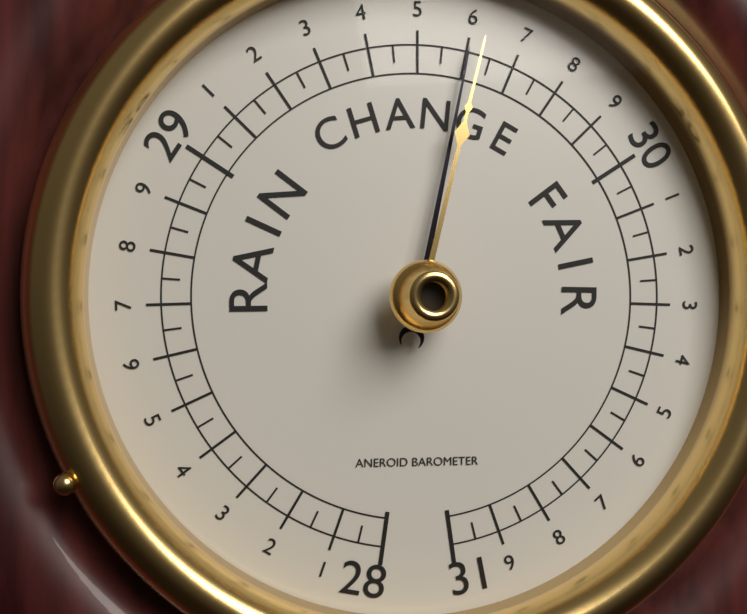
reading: 29.60 (no unit)
